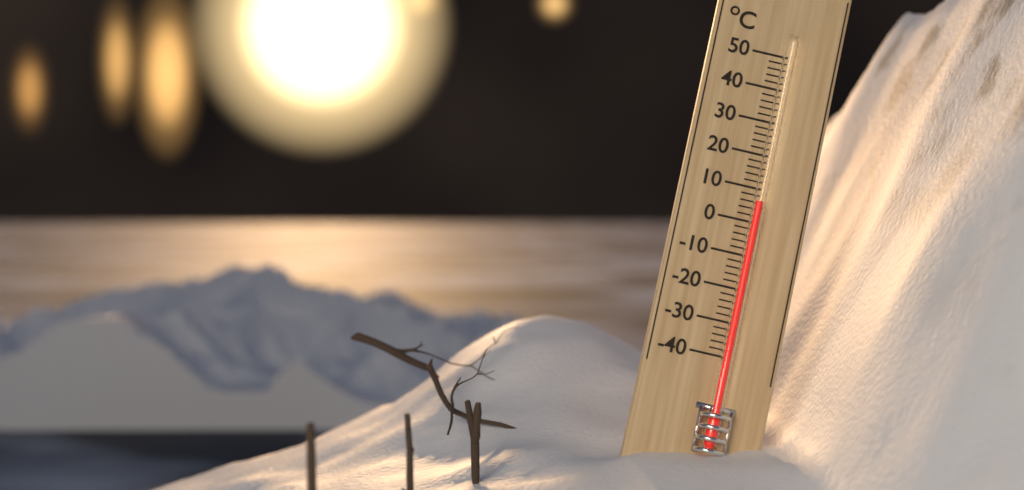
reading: 6 °C
